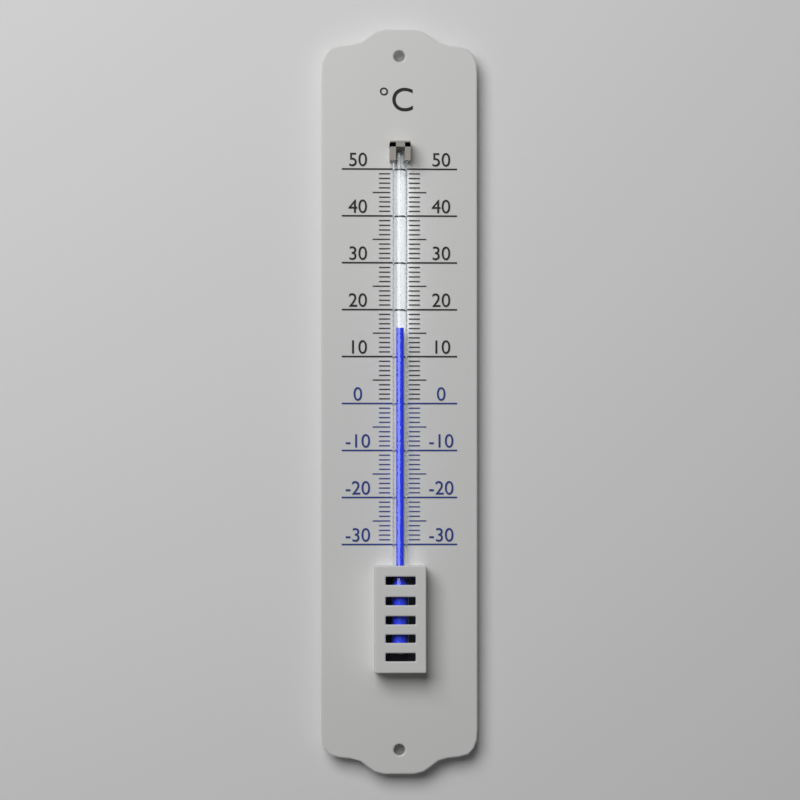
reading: 16 °C
